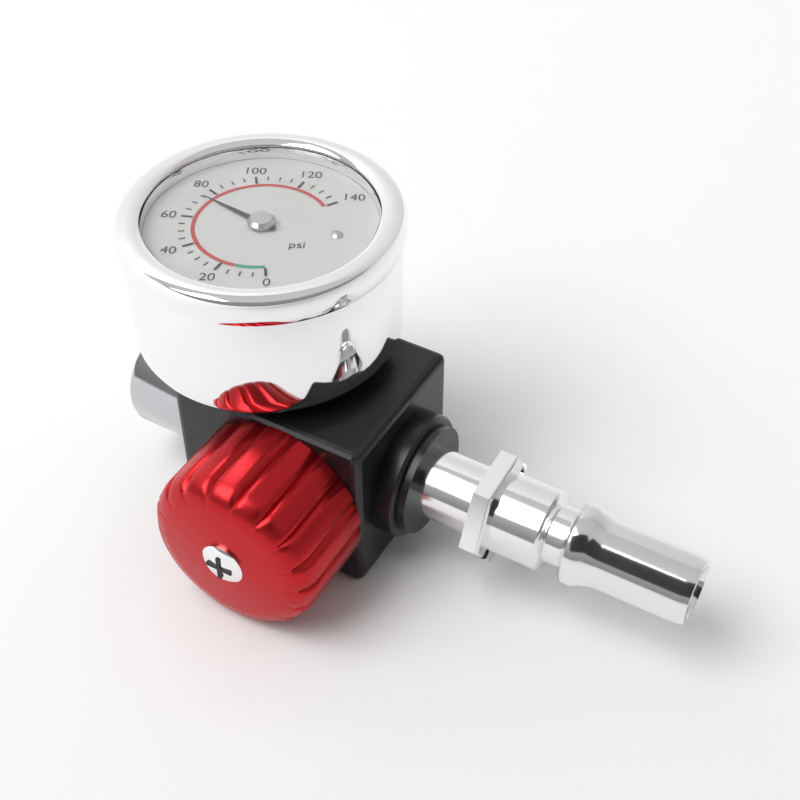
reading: 75 psi
